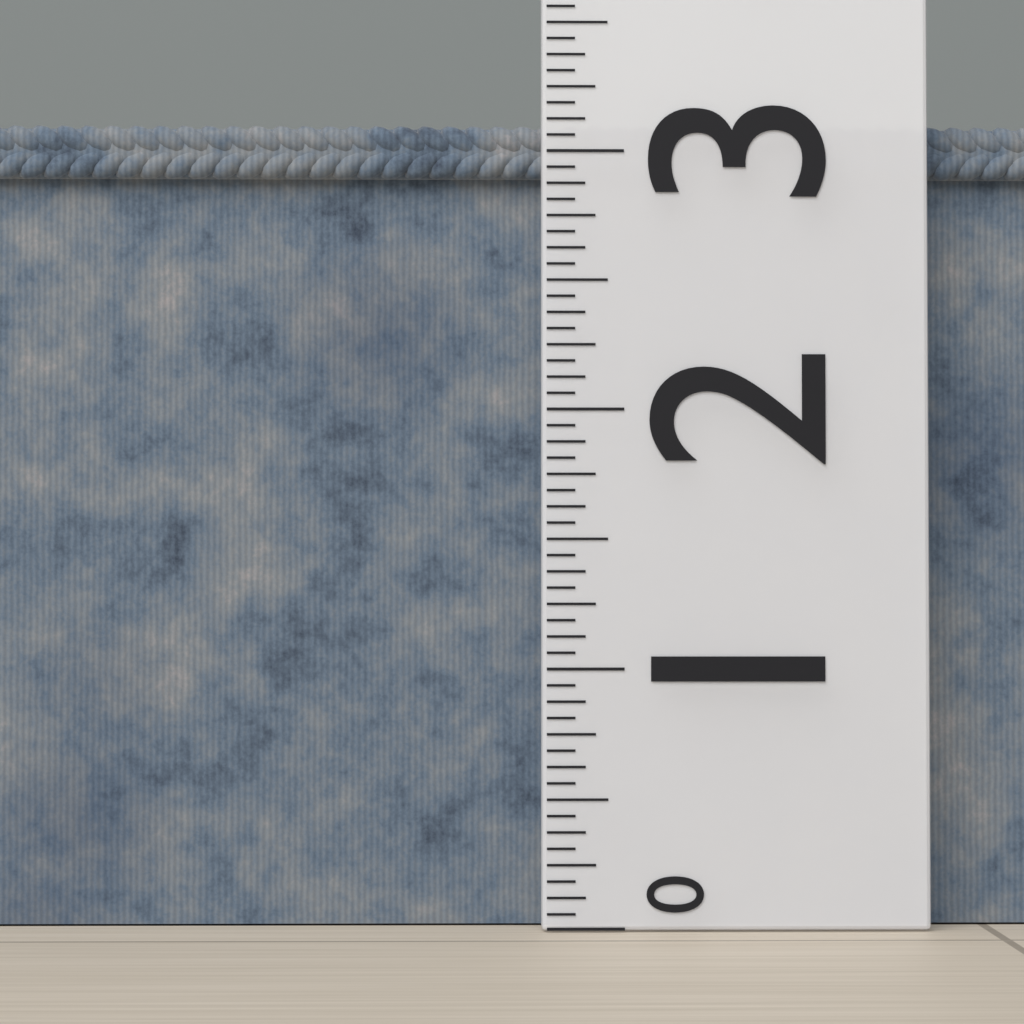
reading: 3.1250 (no unit)
